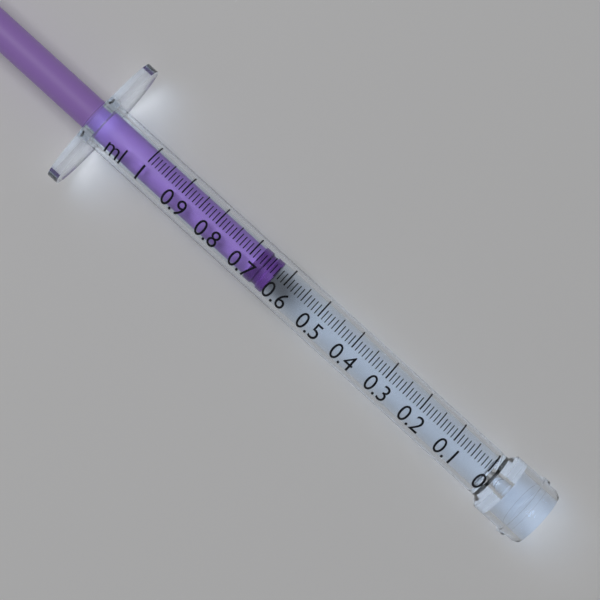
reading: 0.63 ml
